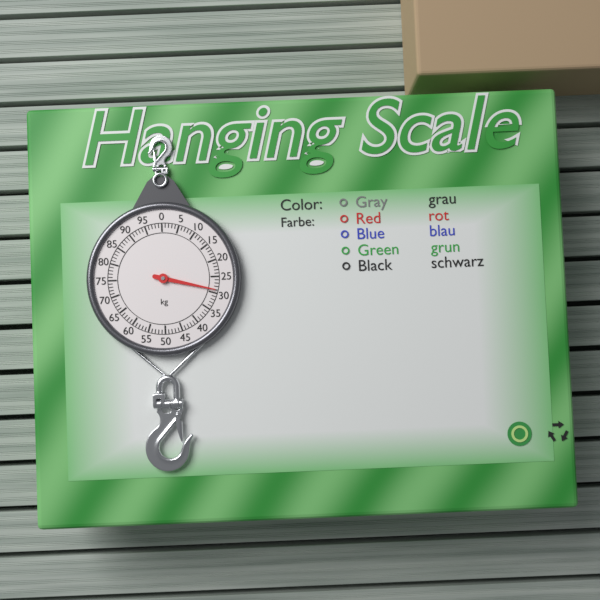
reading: 29 kg
